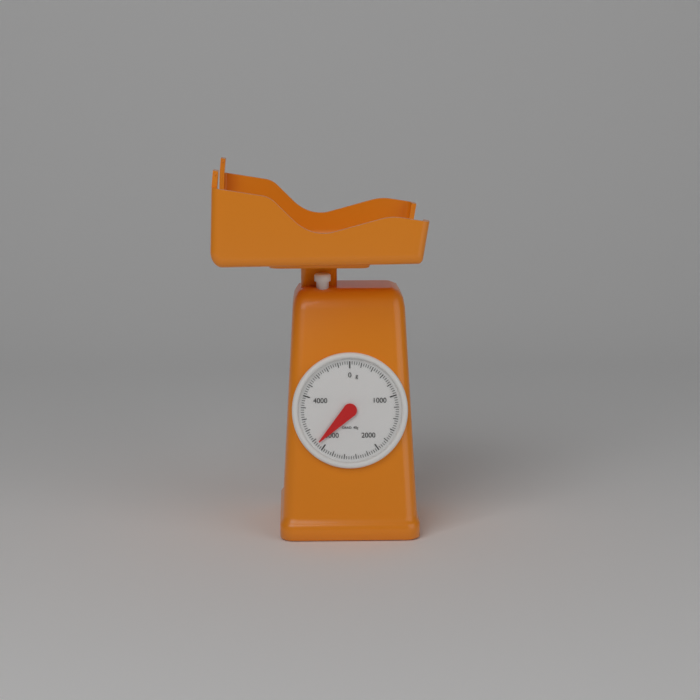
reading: 3120 g
